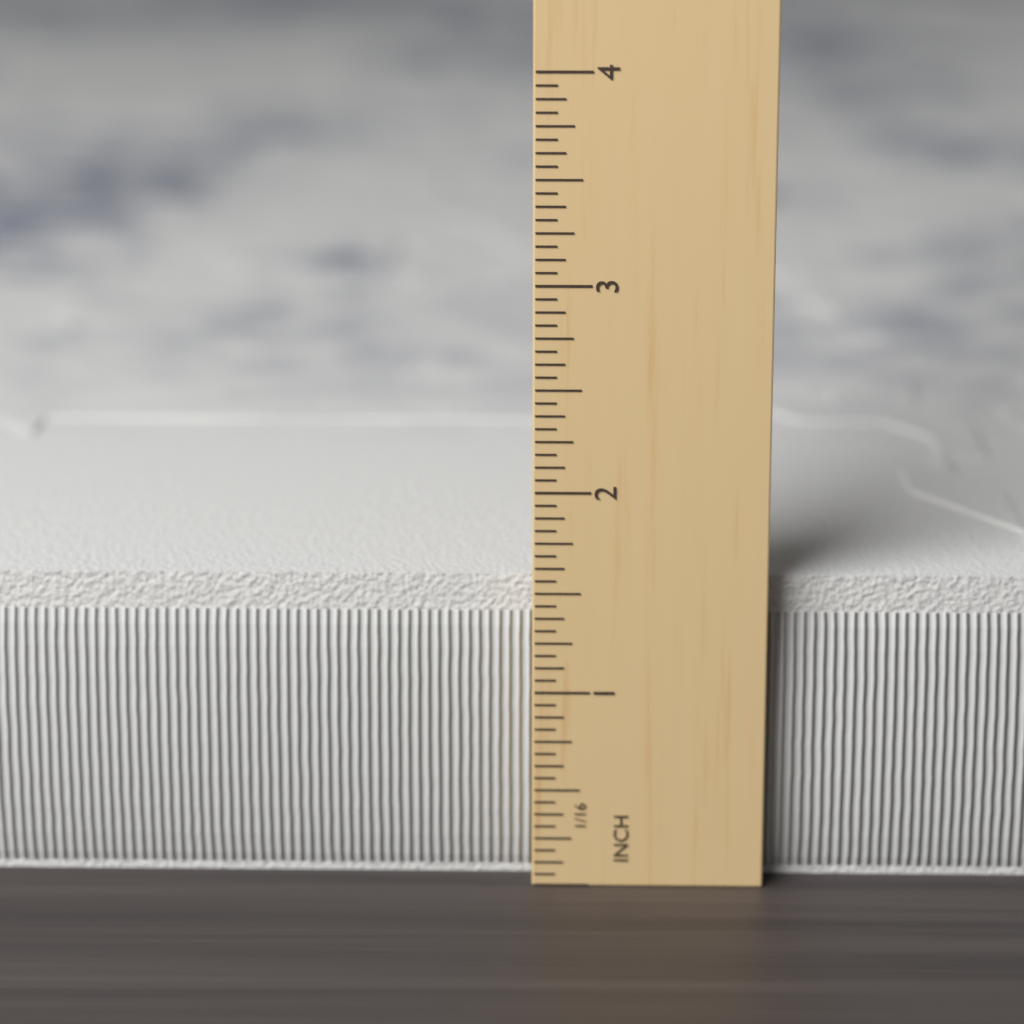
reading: 1.5625 in
